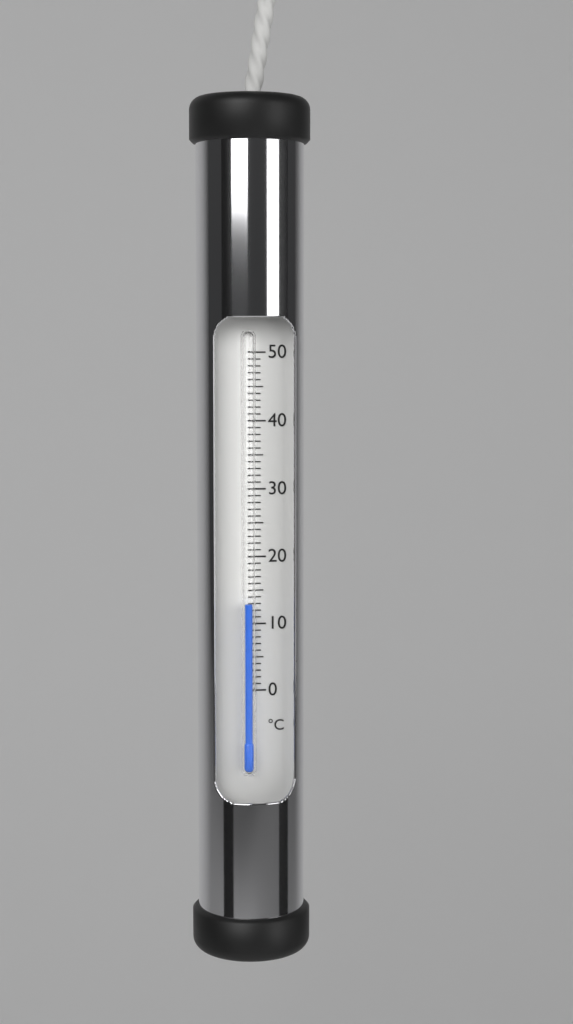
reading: 13 °C
